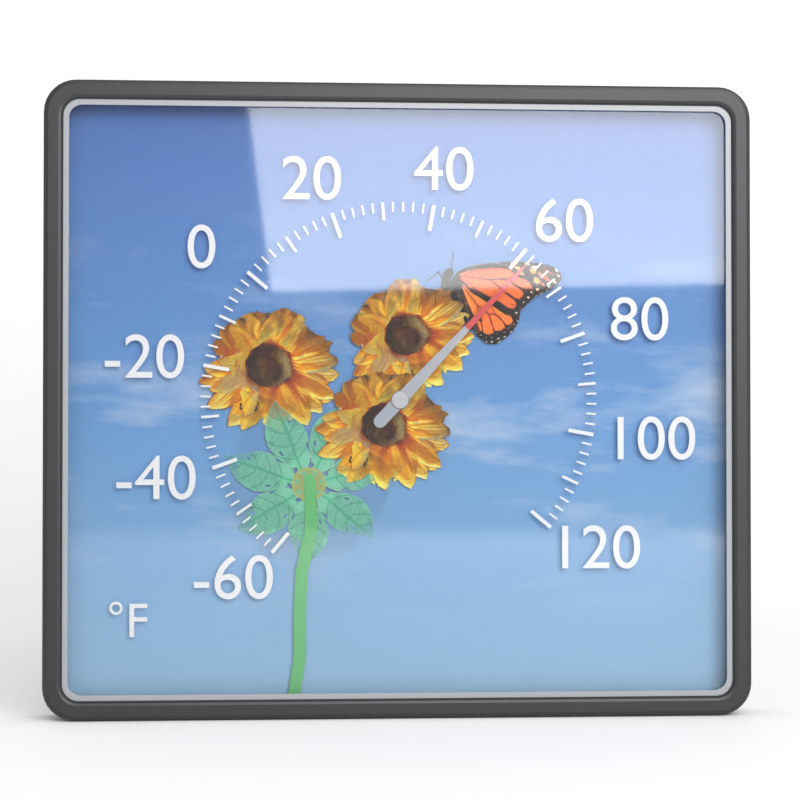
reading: 62 °F
